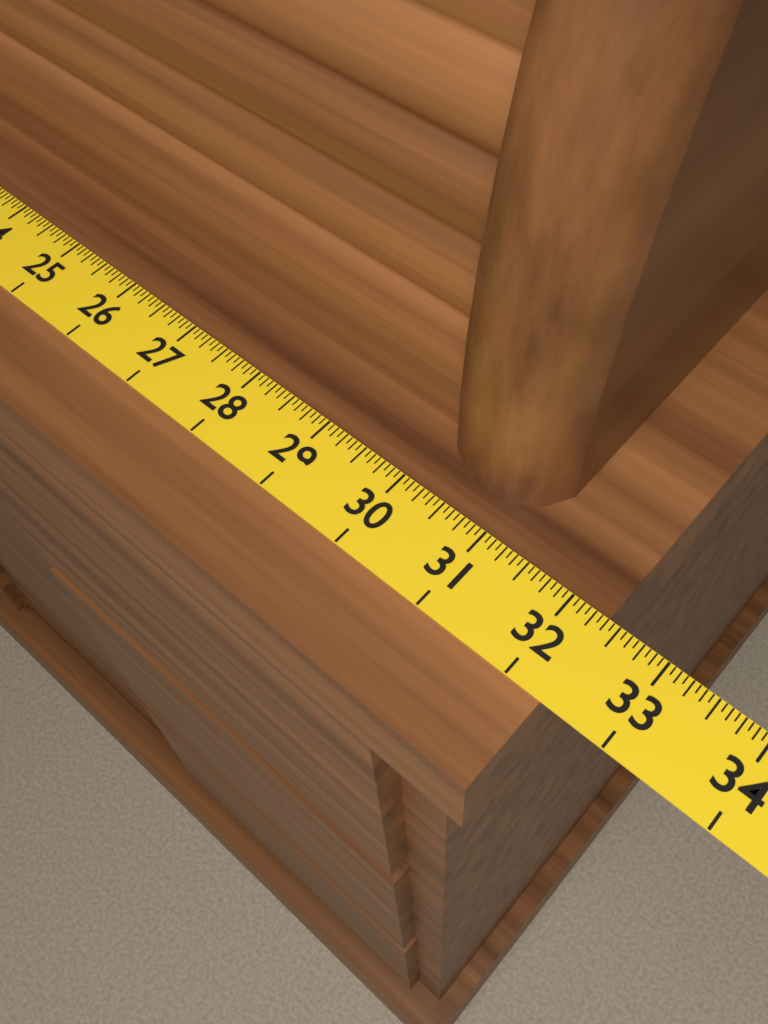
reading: 32.3750 (no unit)
